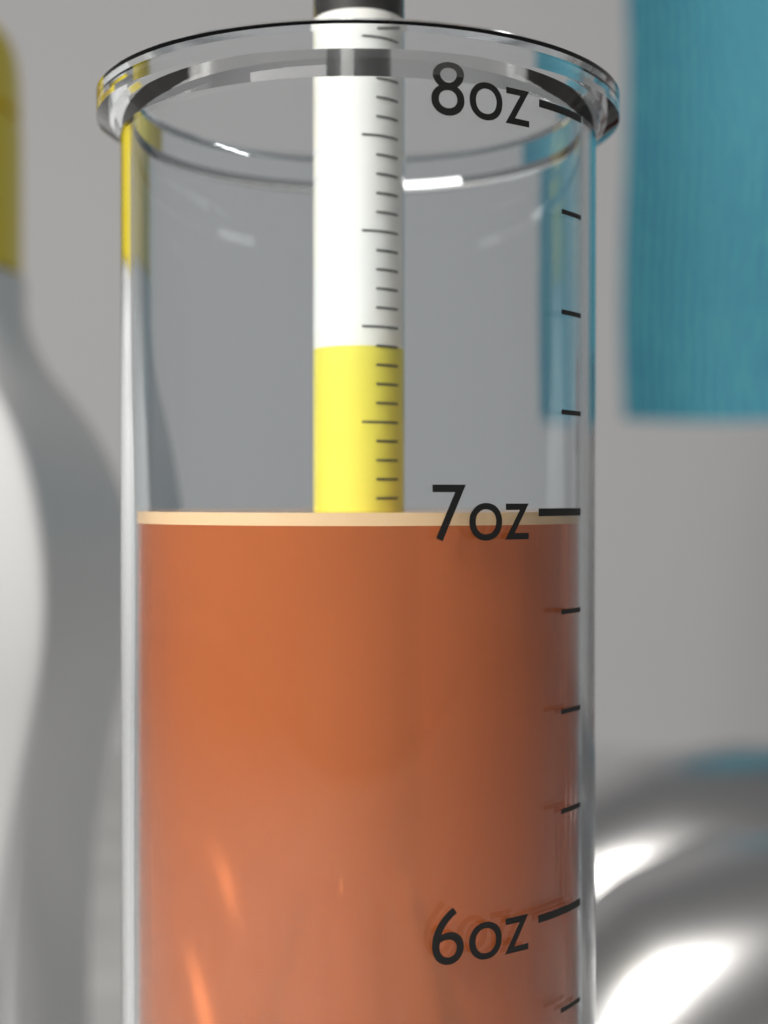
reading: 7.00 oz
